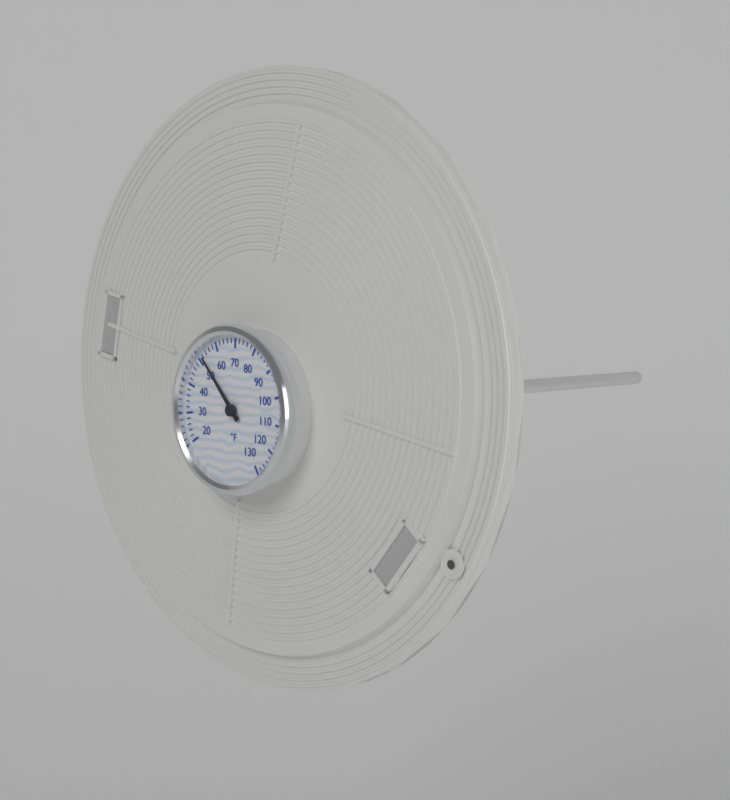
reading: 52 °F
